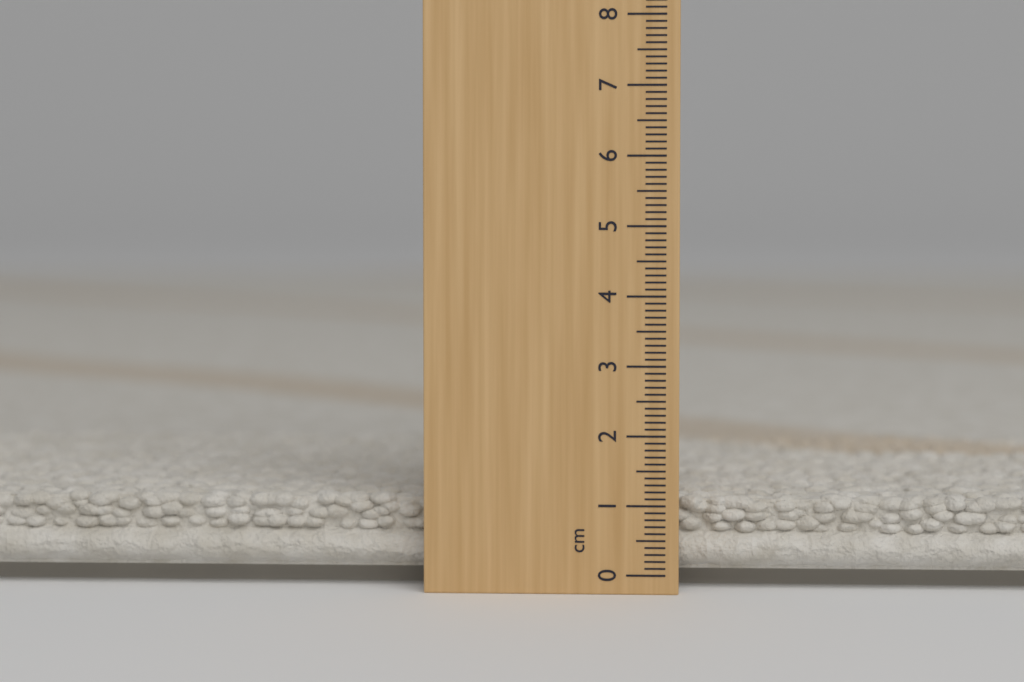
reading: 1.1 cm
